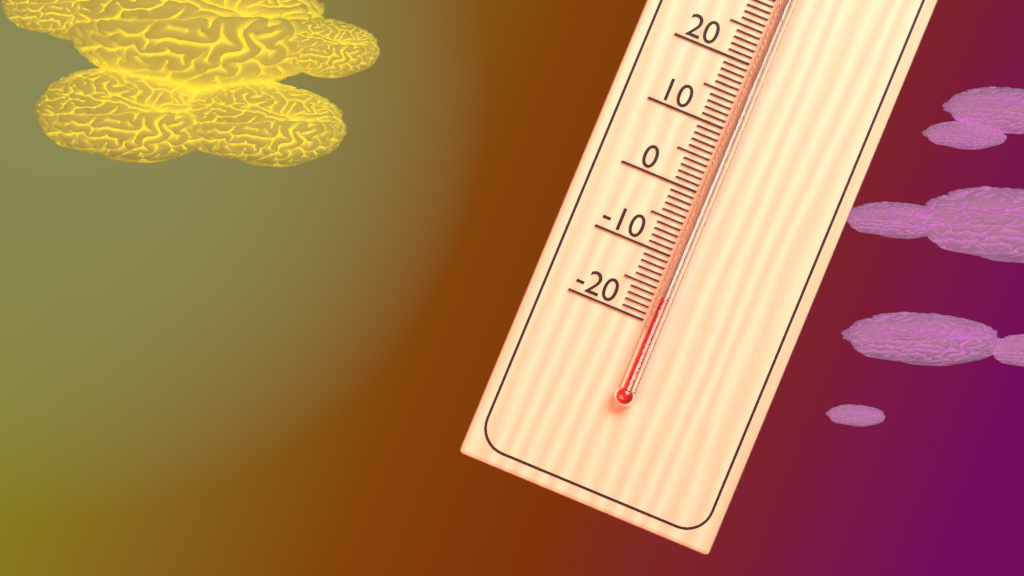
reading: -16 °C
